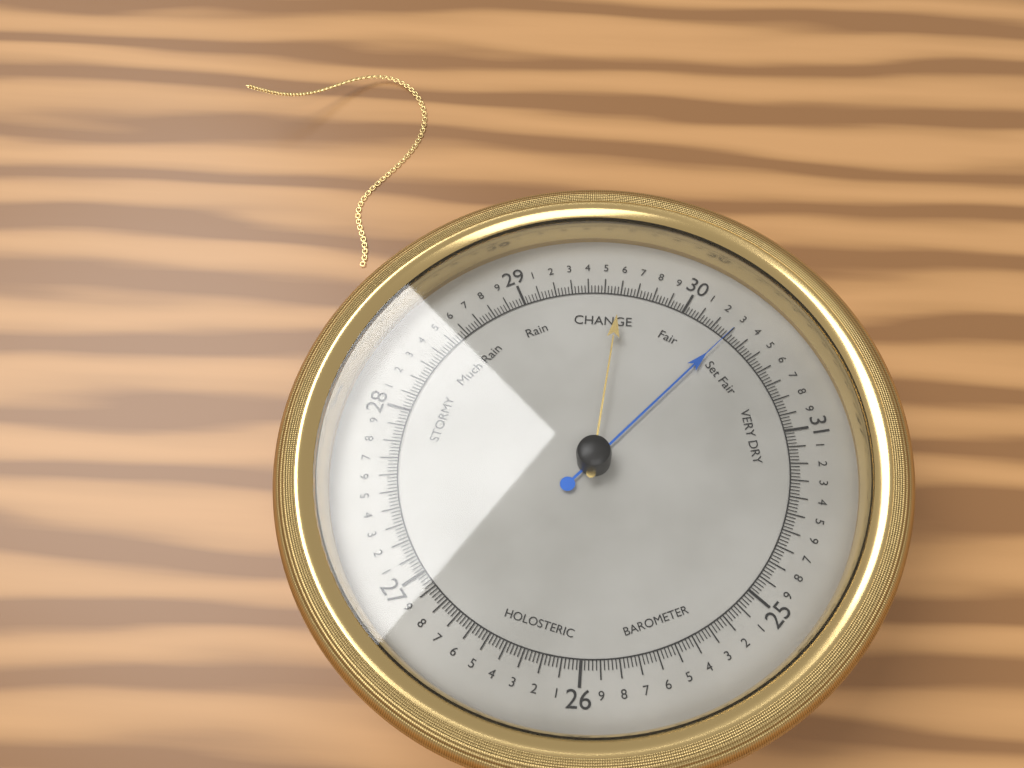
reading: 30.30 (no unit)
